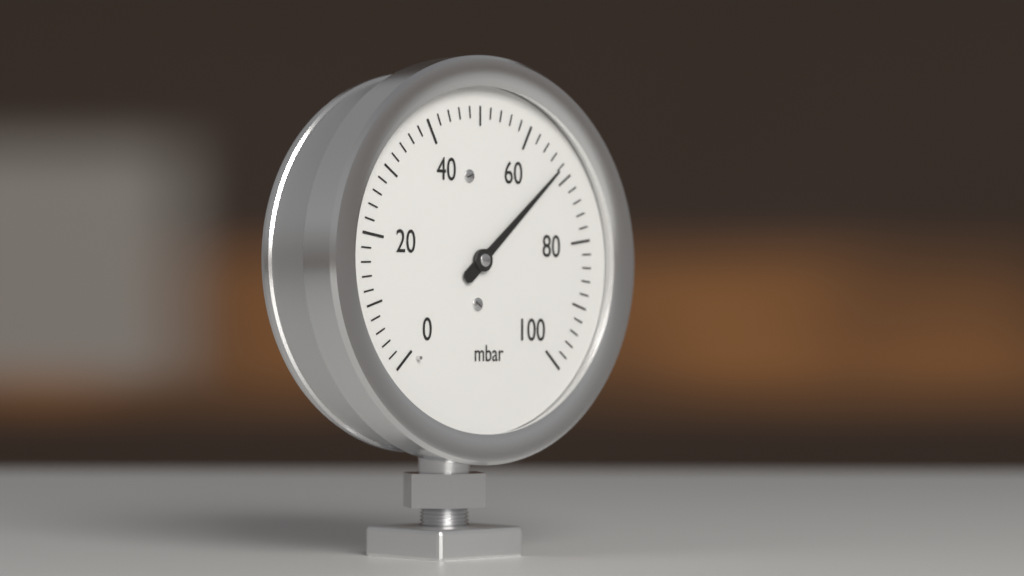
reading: 68 mbar
